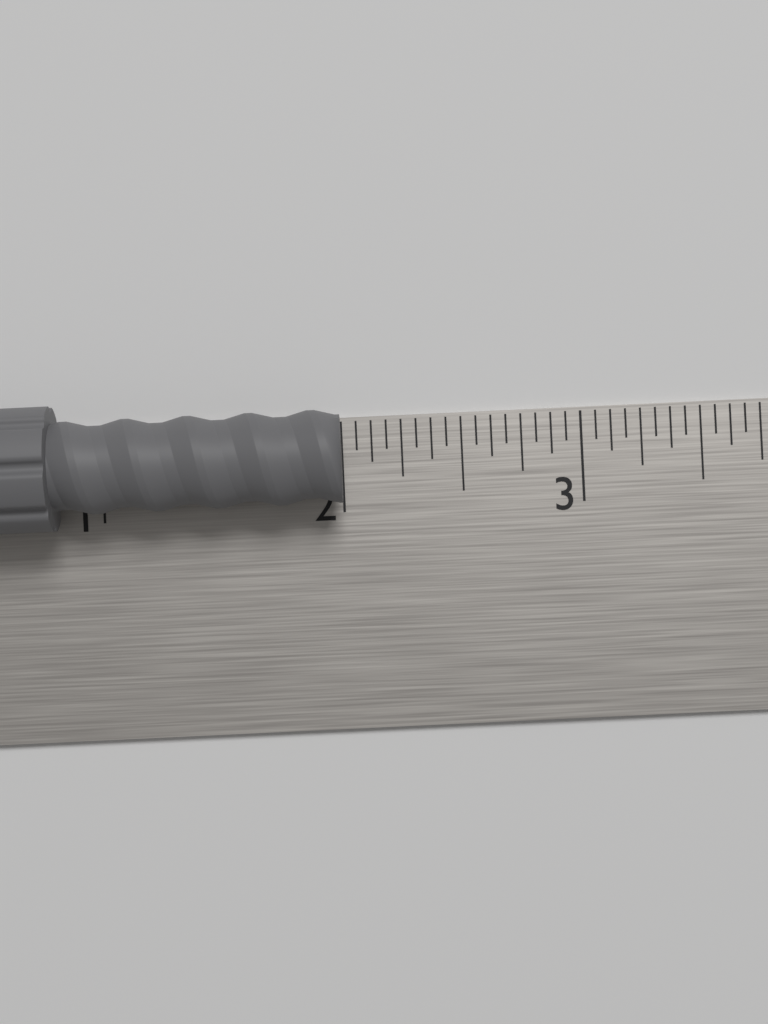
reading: 2.0000 in
